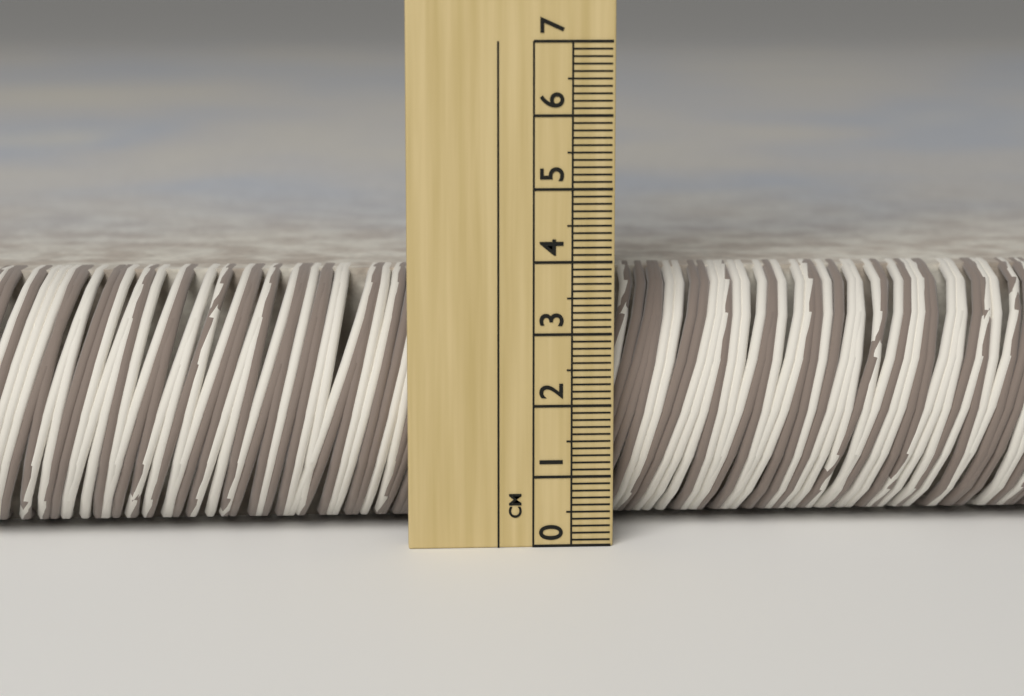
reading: 3.7 cm
